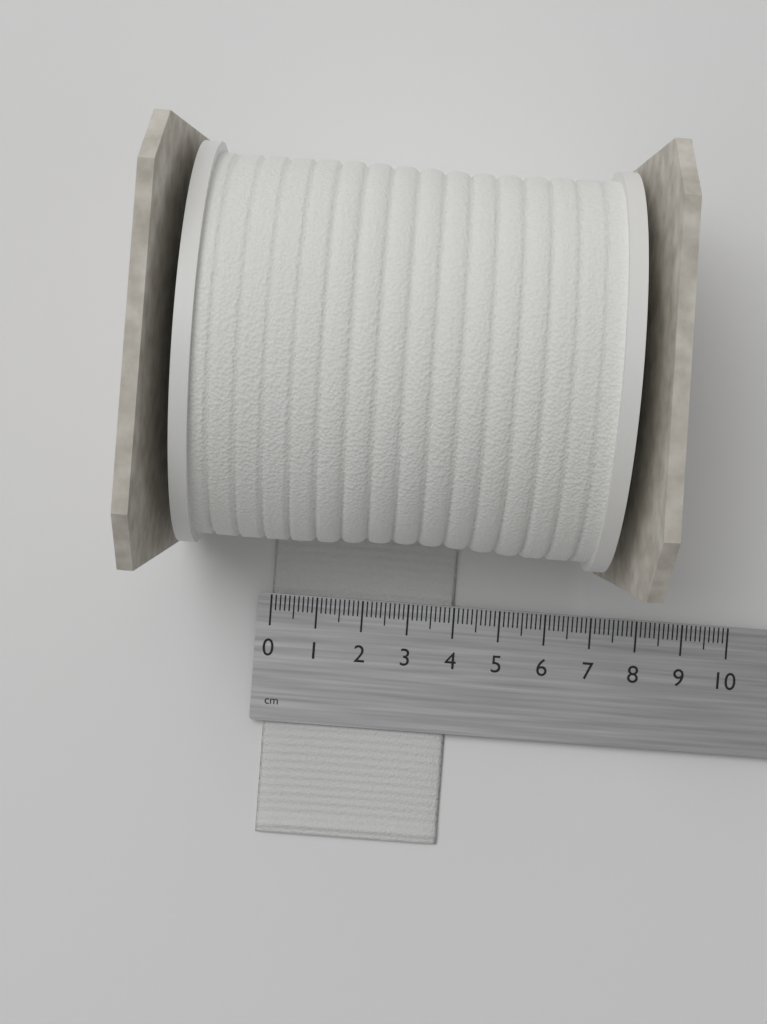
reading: 4.0 cm
